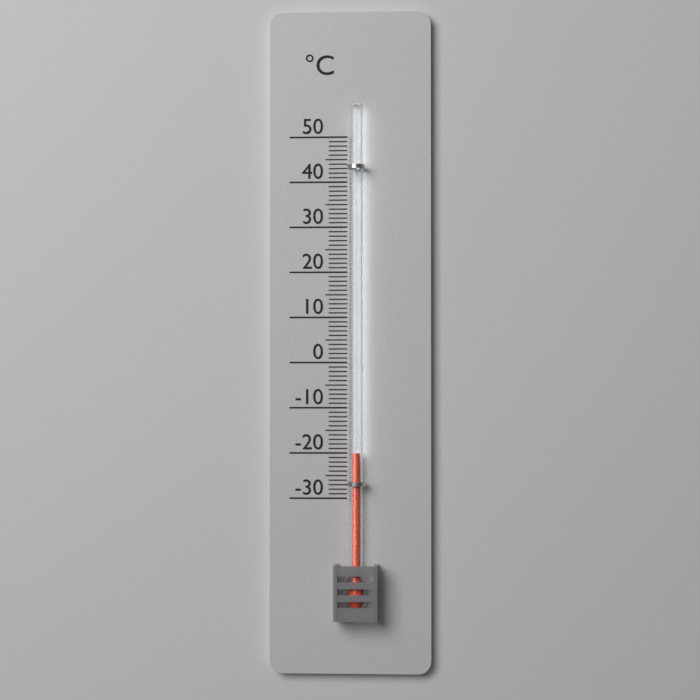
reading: -20 °C
